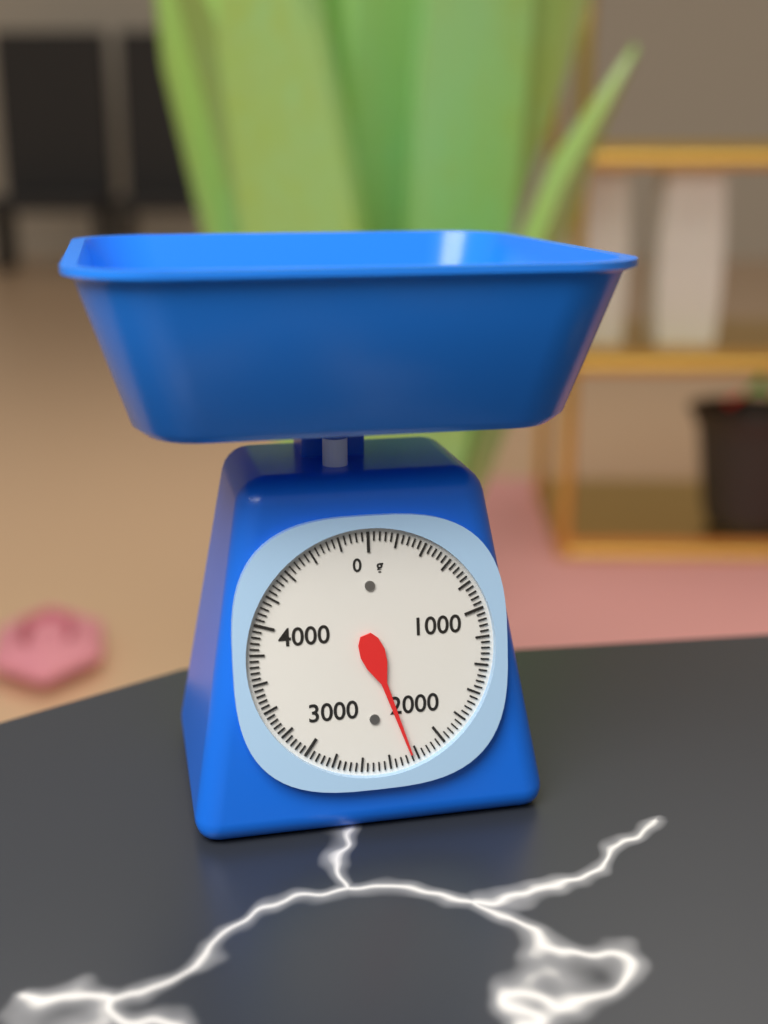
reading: 2240 g
